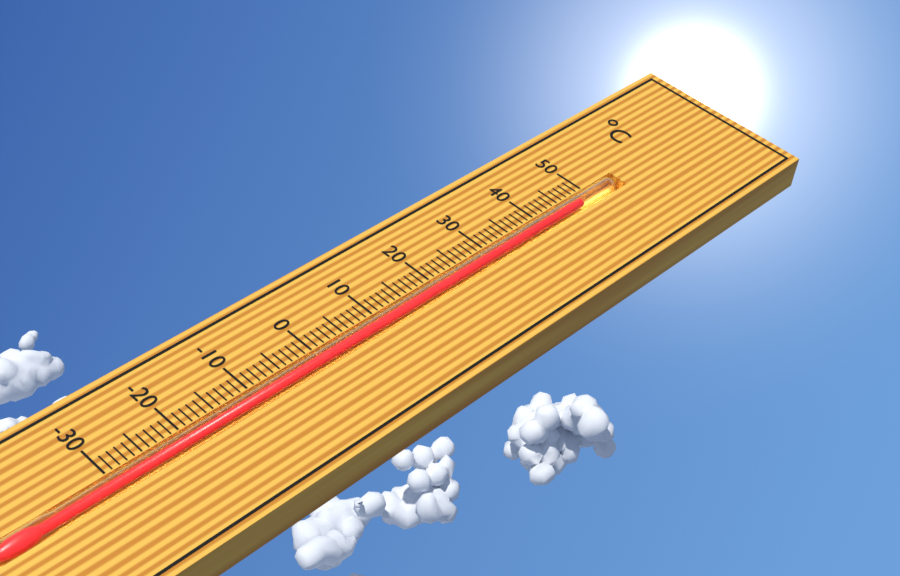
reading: 48 °C
